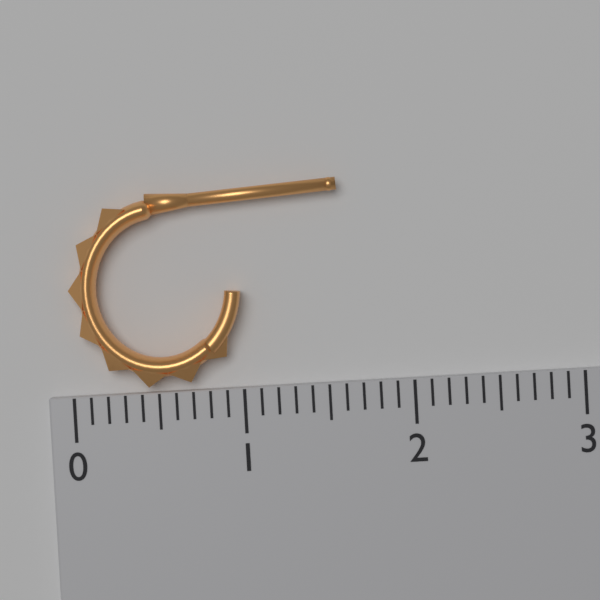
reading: 1.6 (no unit)
